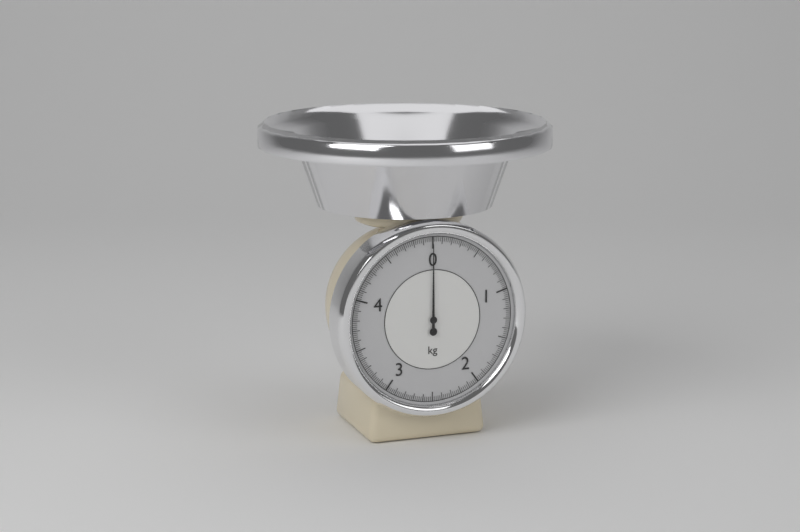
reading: 0.00 kg
